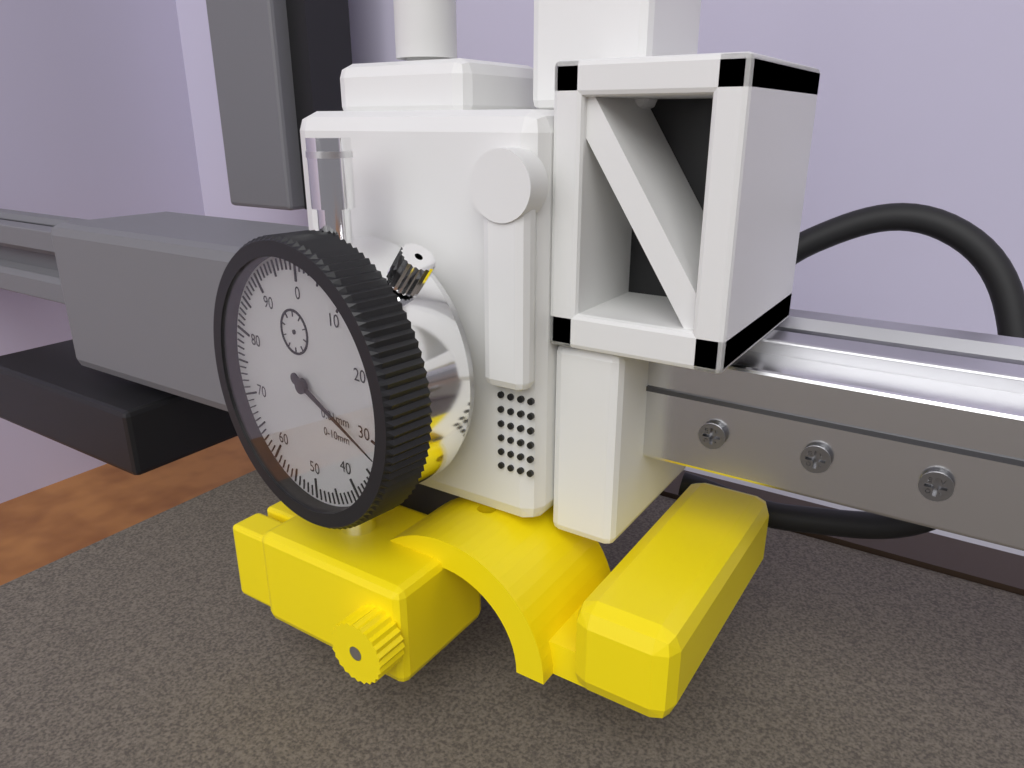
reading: 32 0.01mm
